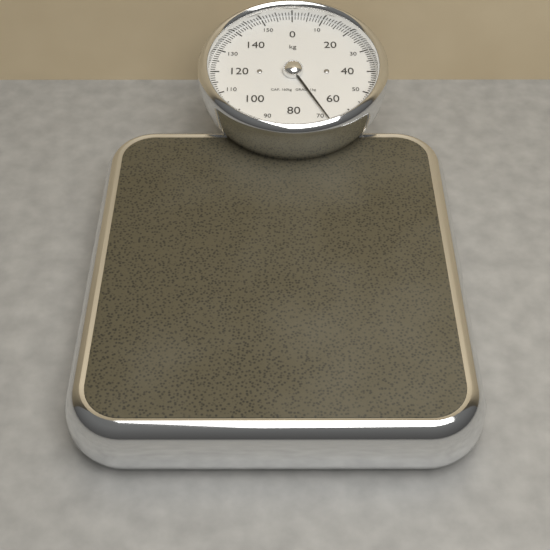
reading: 68 kg
